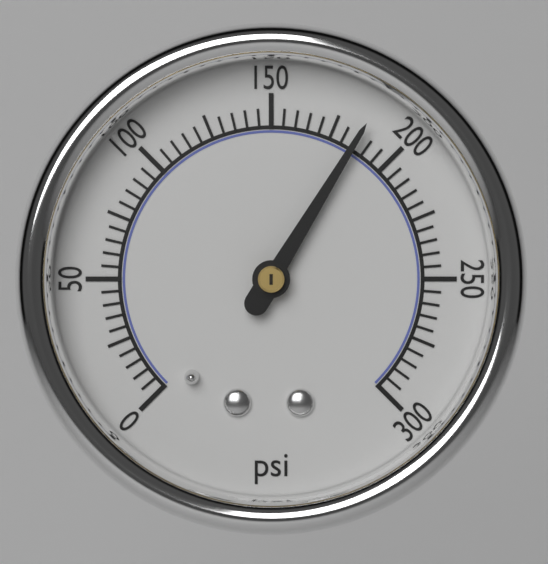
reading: 185 psi
